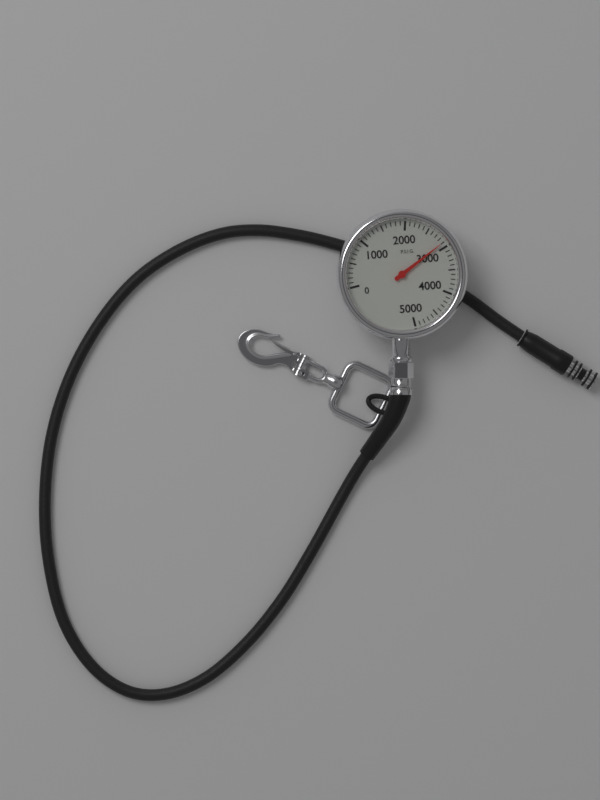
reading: 2900 psi
